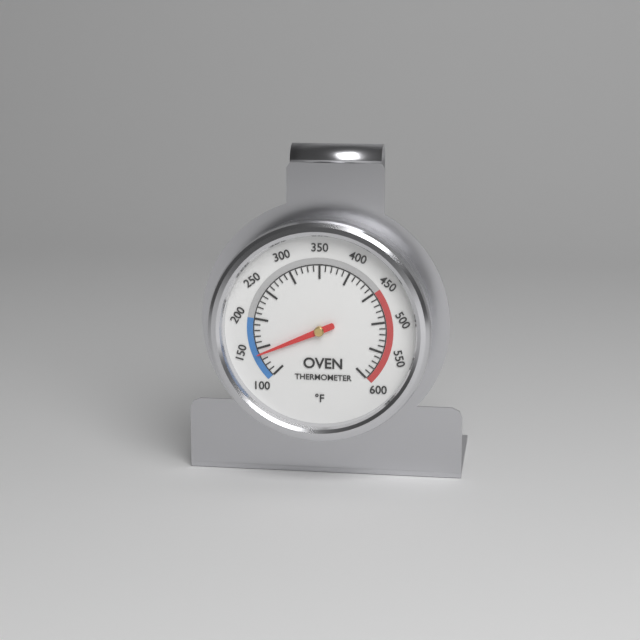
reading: 140 °F
